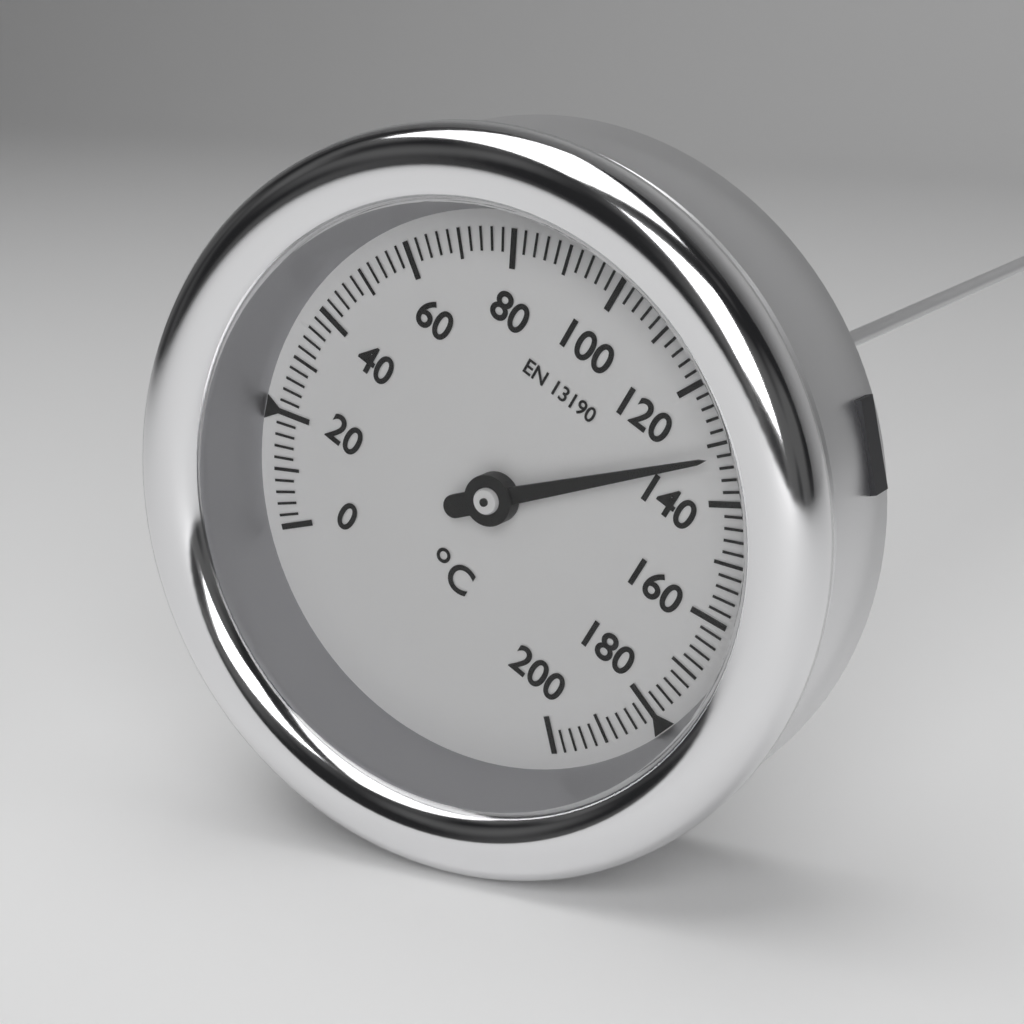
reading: 132 °C
